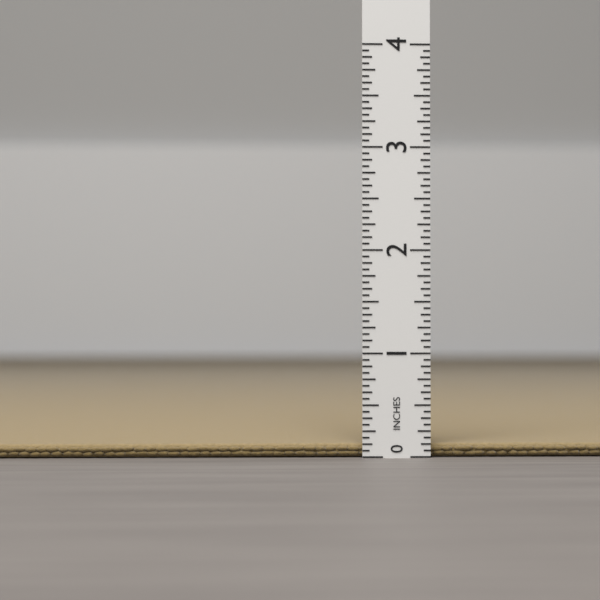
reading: 0.1250 in
